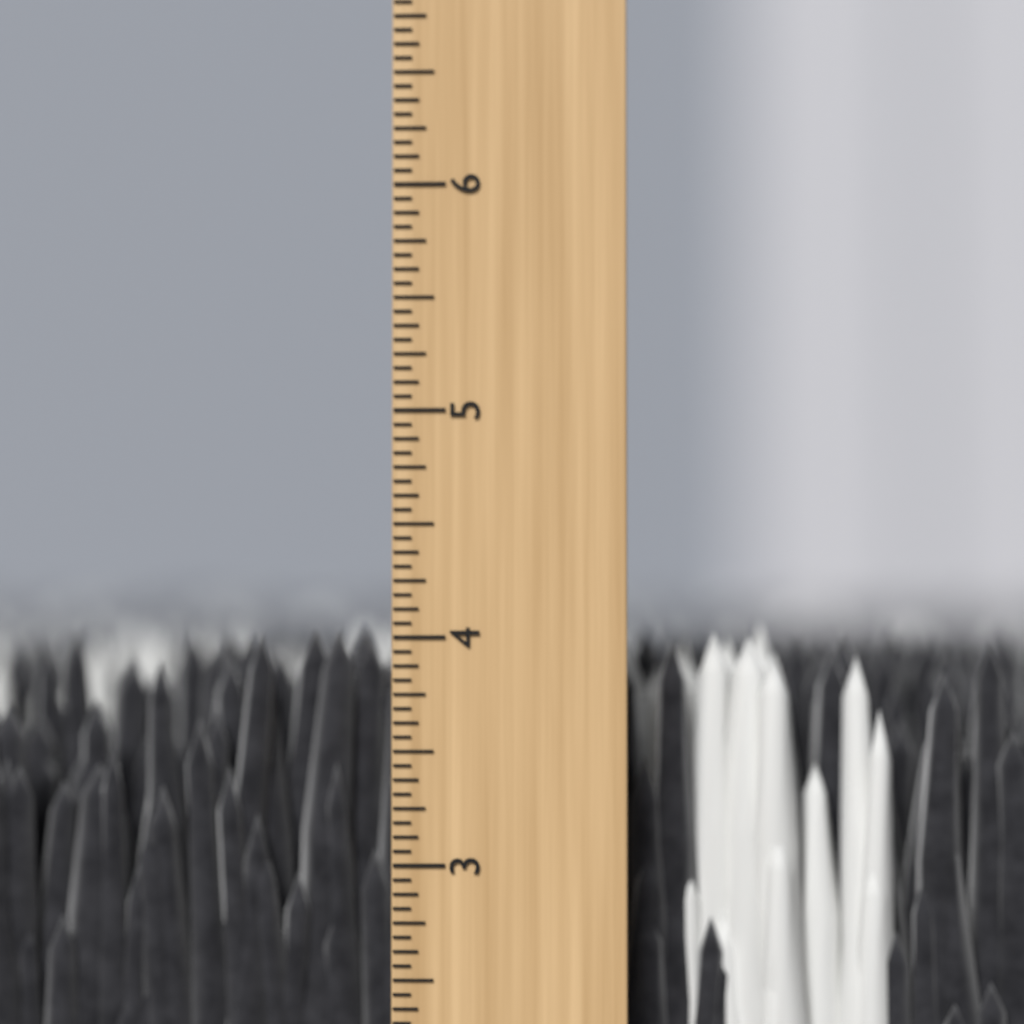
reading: 4.0625 inch
